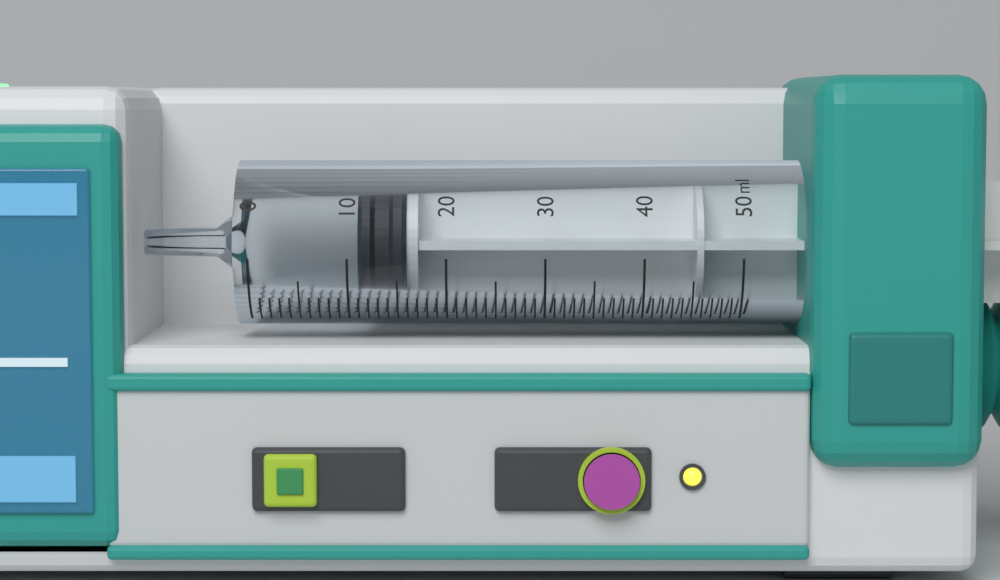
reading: 11 ml
